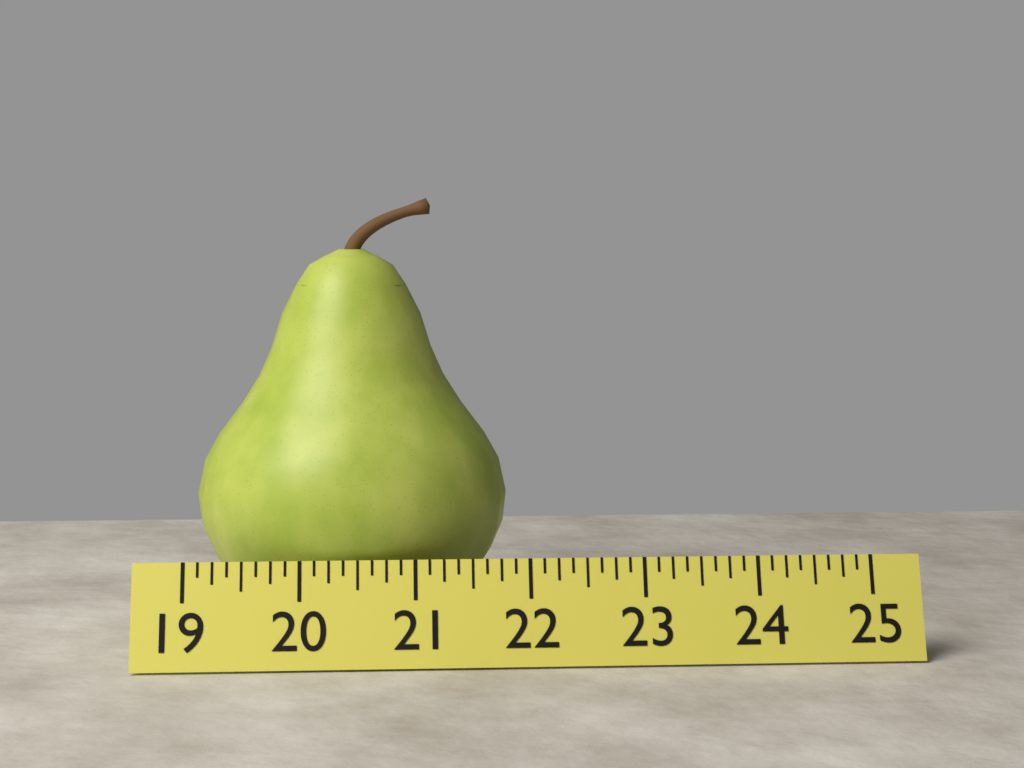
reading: 21.875 (no unit)
